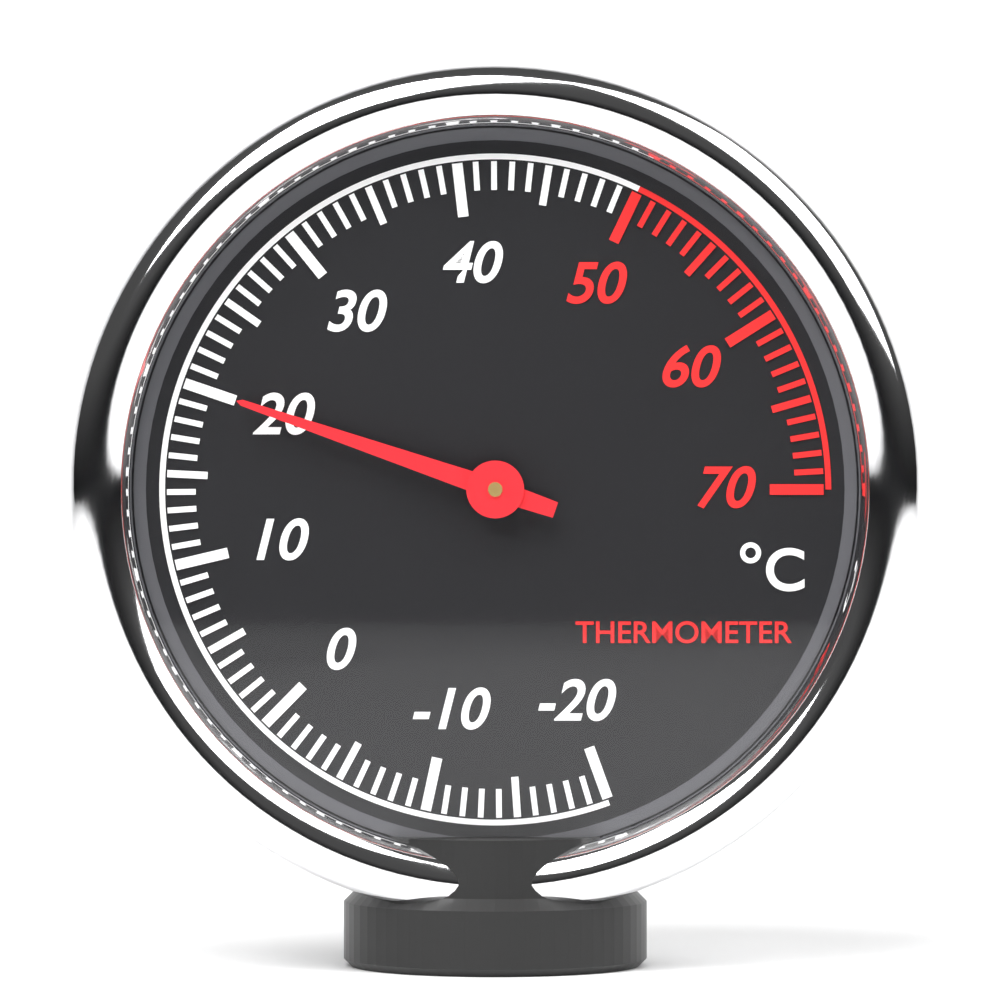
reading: 20 °C
